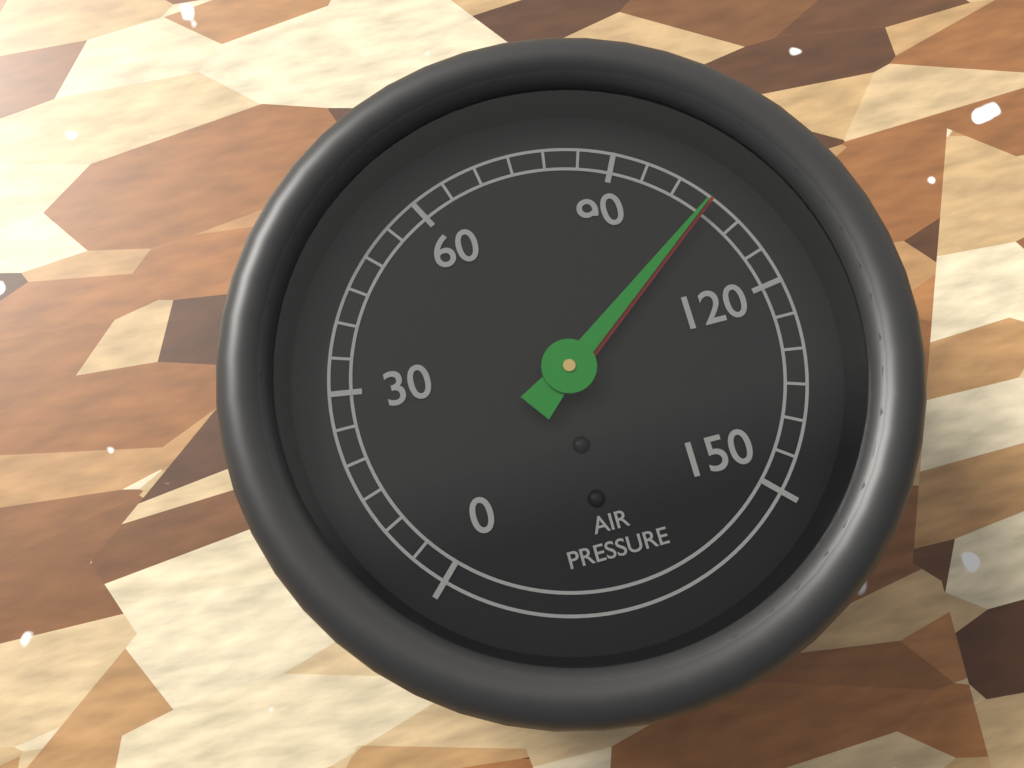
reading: 105 (no unit)
